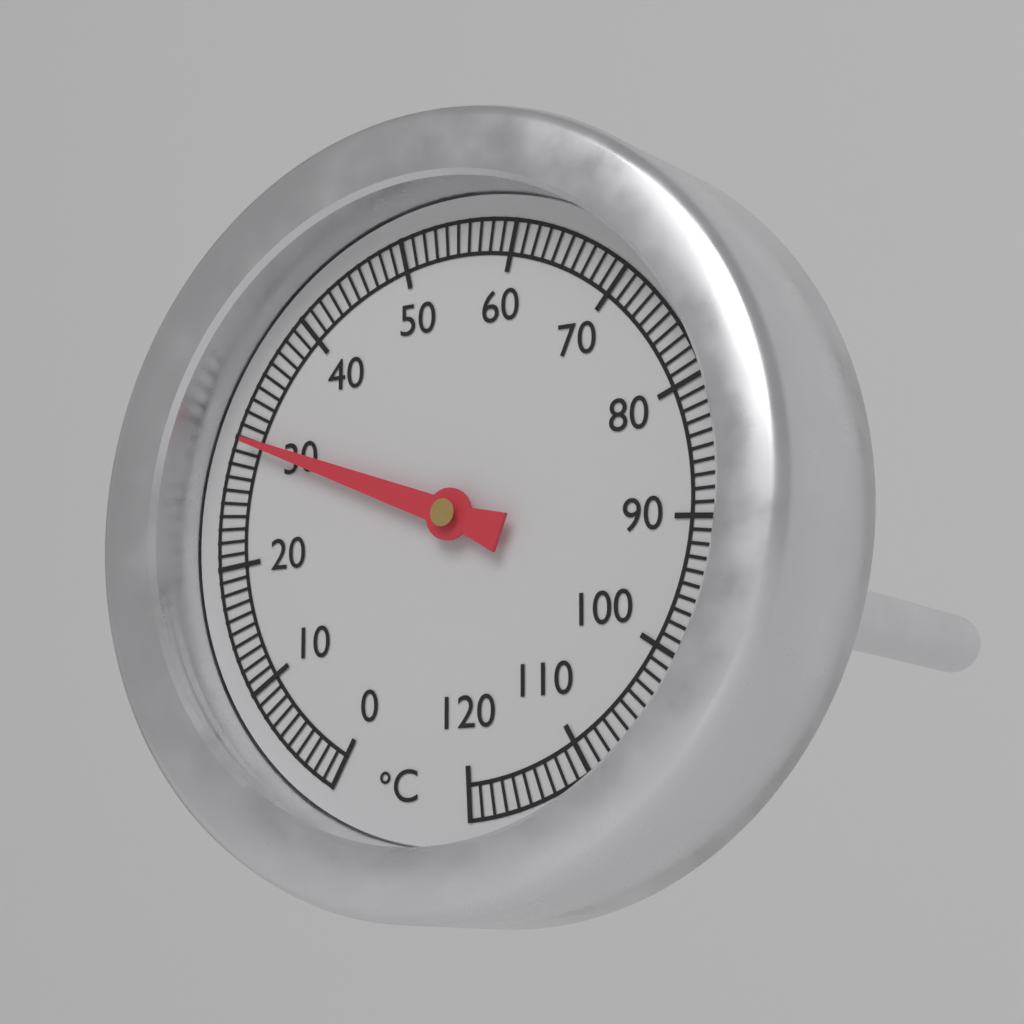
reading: 30 °C
